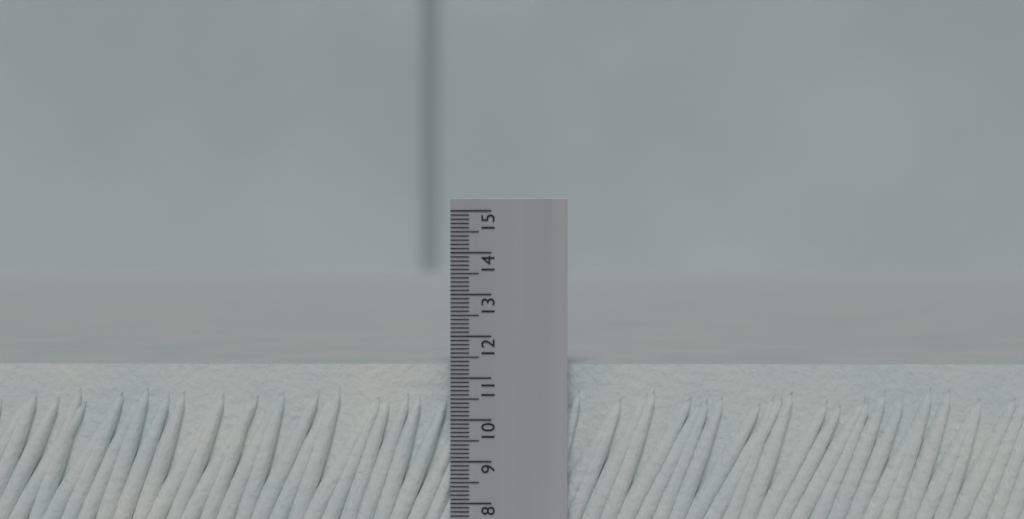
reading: 11.3 (no unit)
